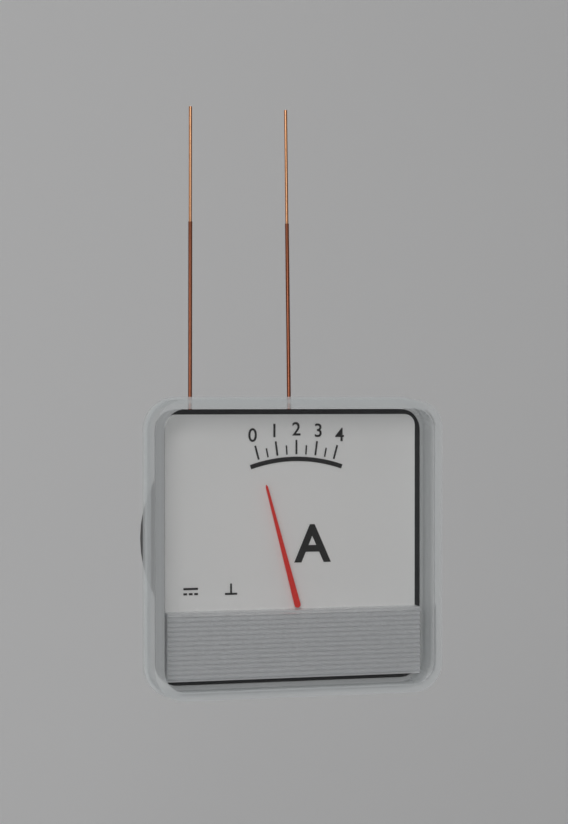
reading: 0.0 A
